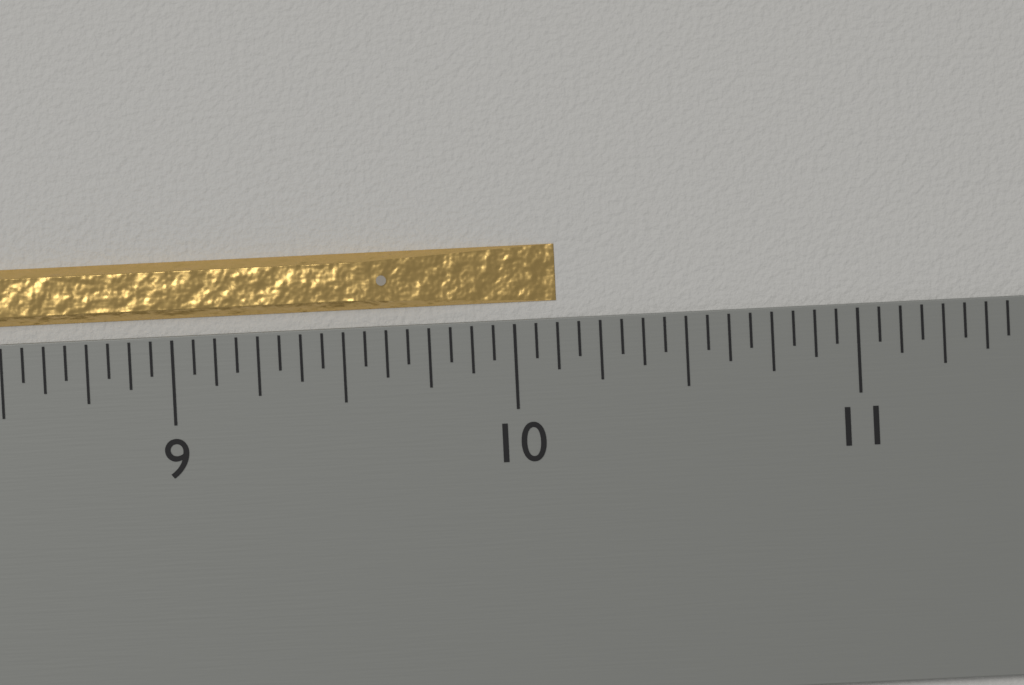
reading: 10.1250 inch
